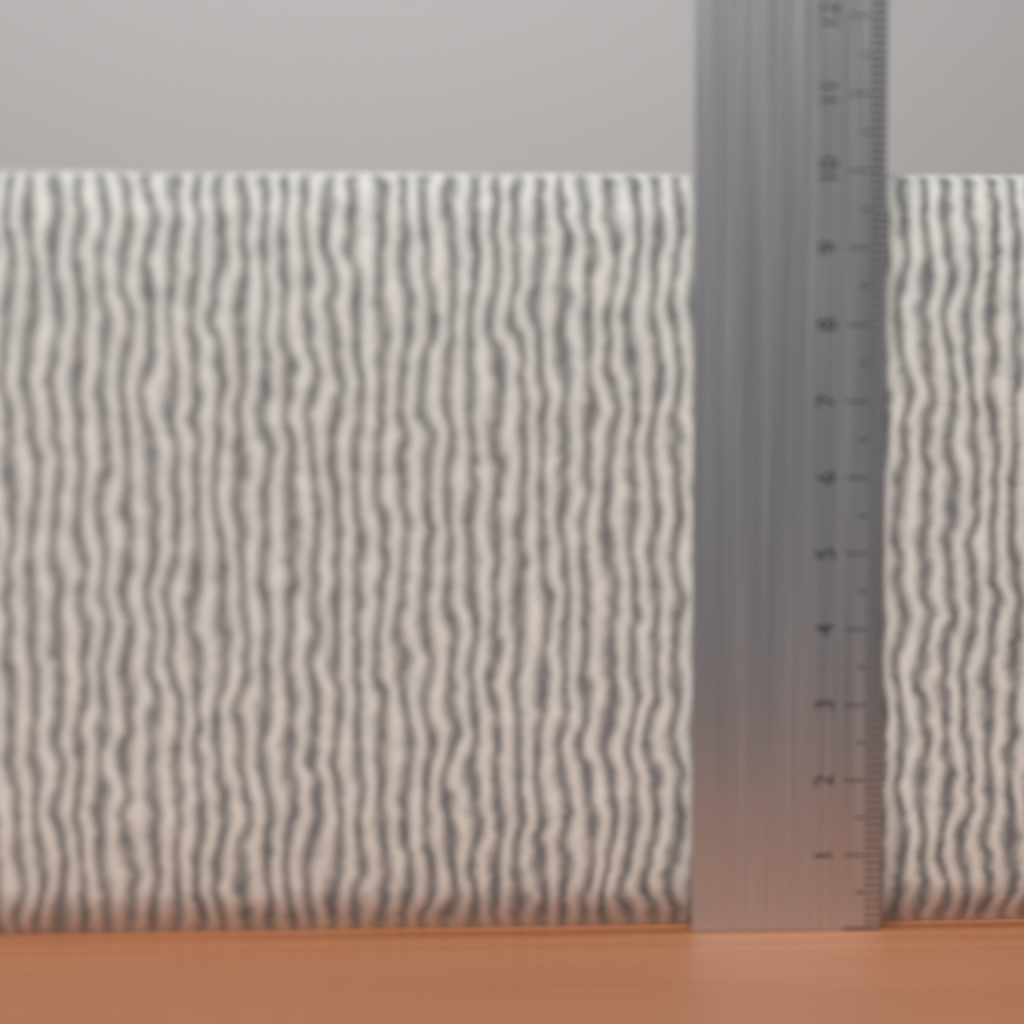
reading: 10.0 cm
